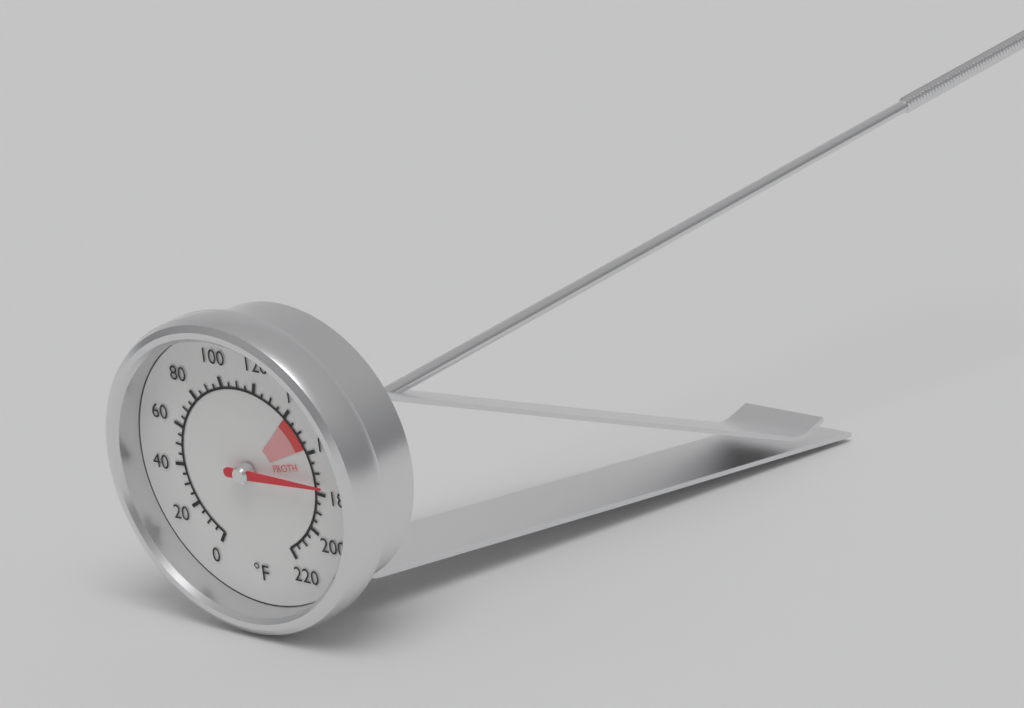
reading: 175 °F
